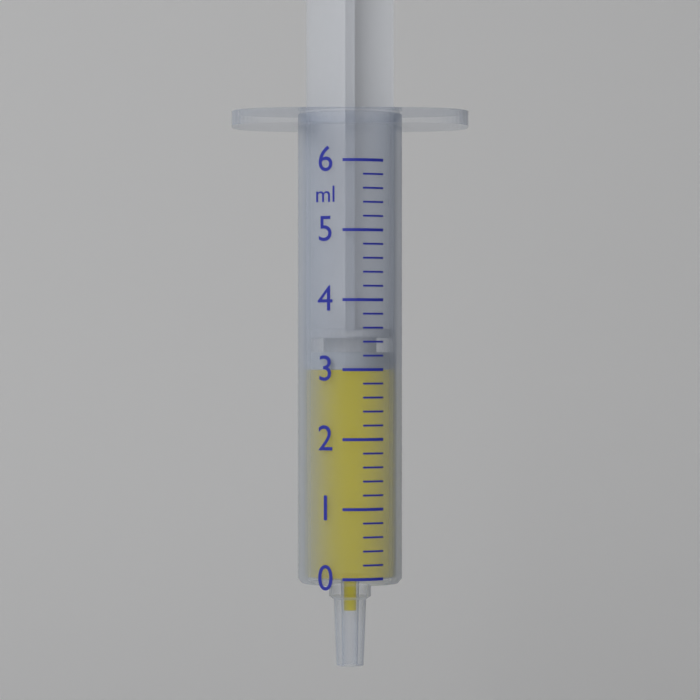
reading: 3.0 ml
